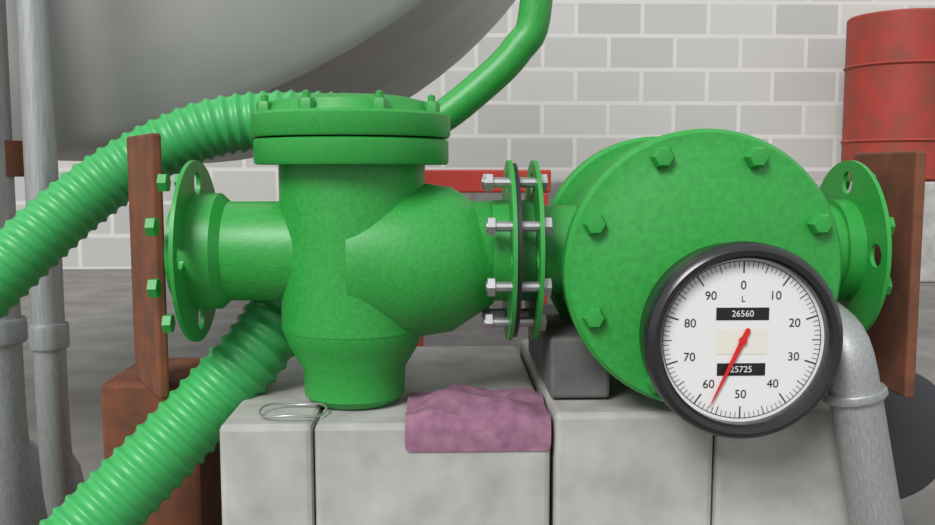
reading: 57 L
